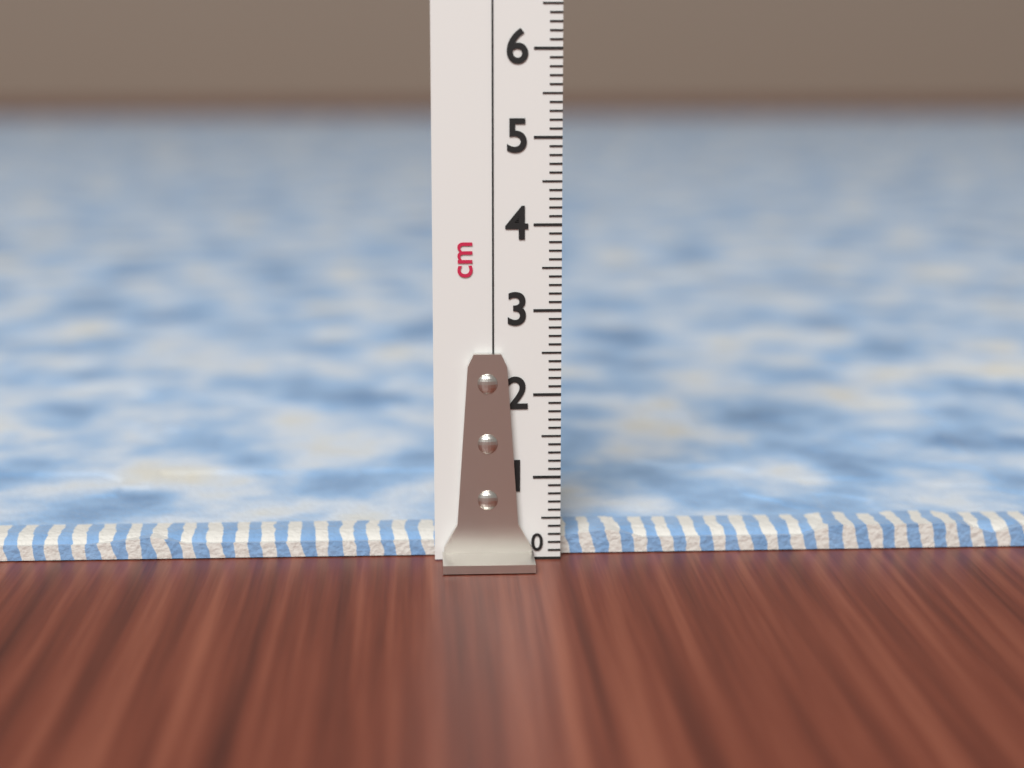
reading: 0.3 cm
